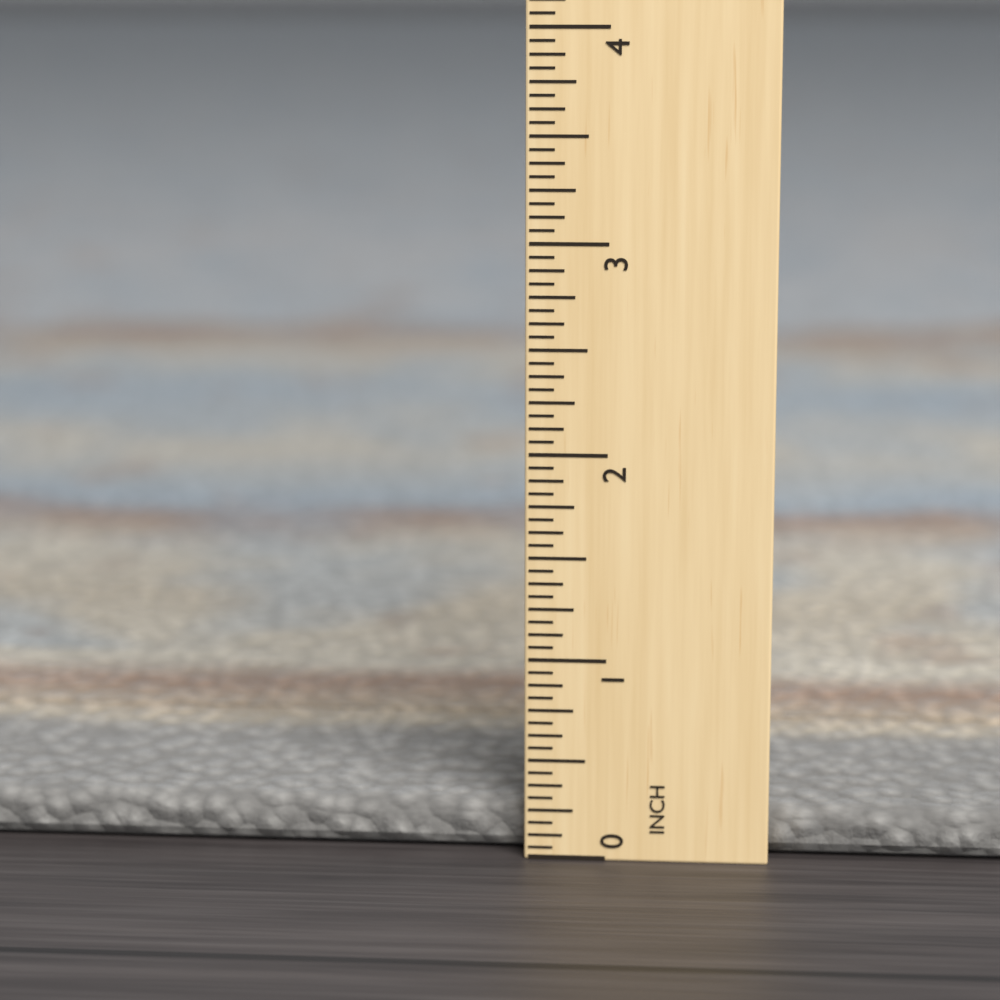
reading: 0.2500 in
